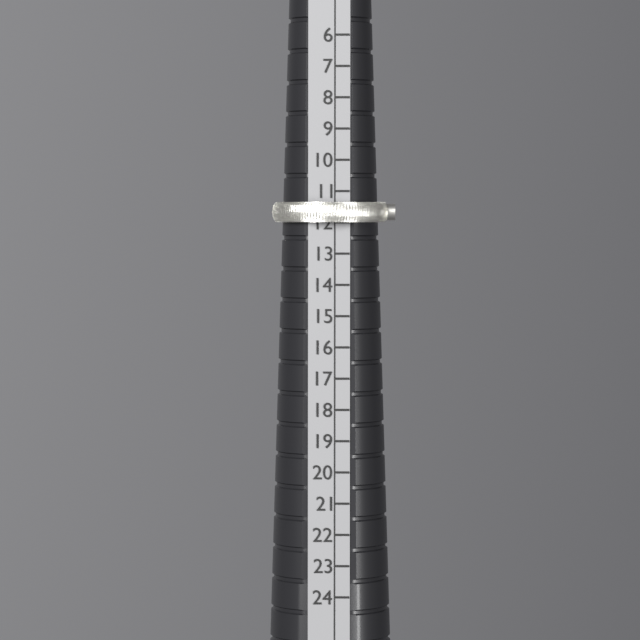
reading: 12 (no unit)
